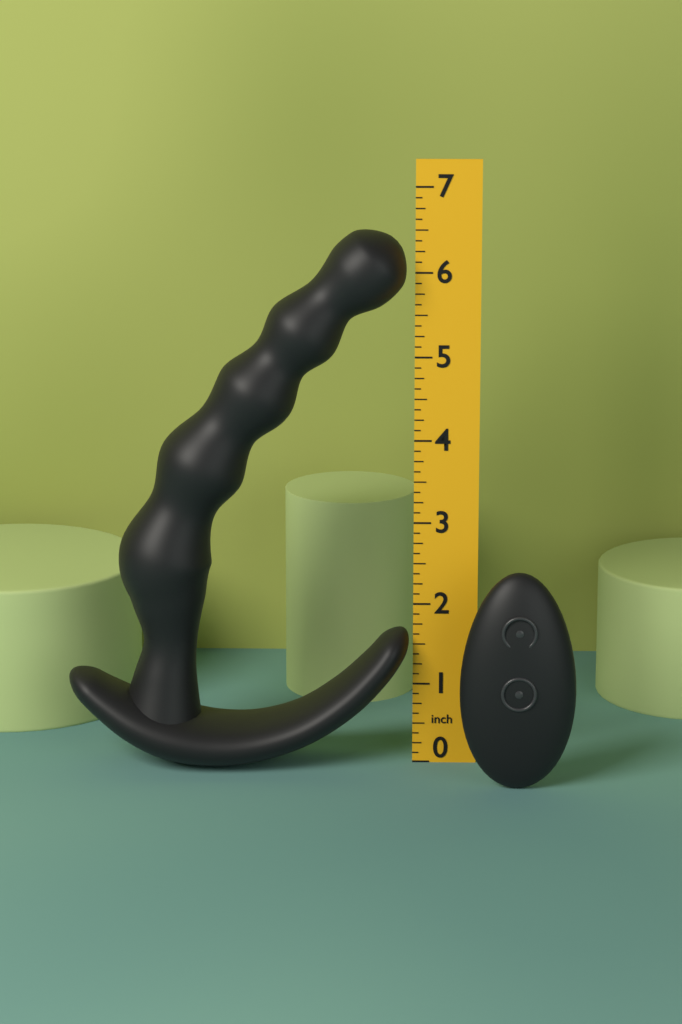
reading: 6.500 in
